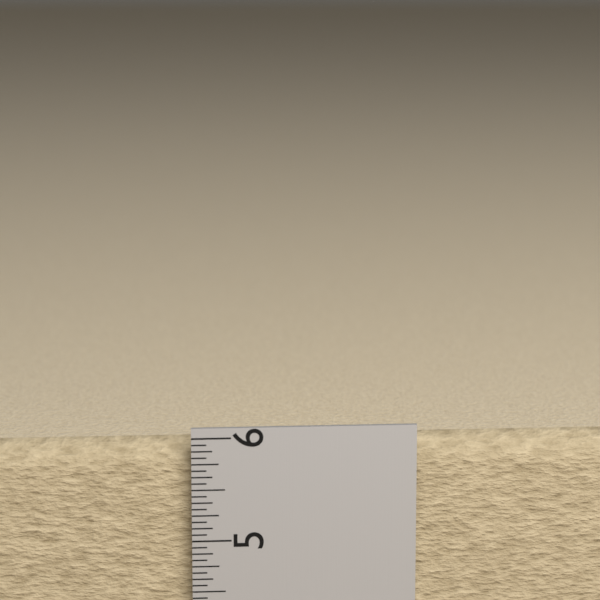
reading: 5.9375 in
